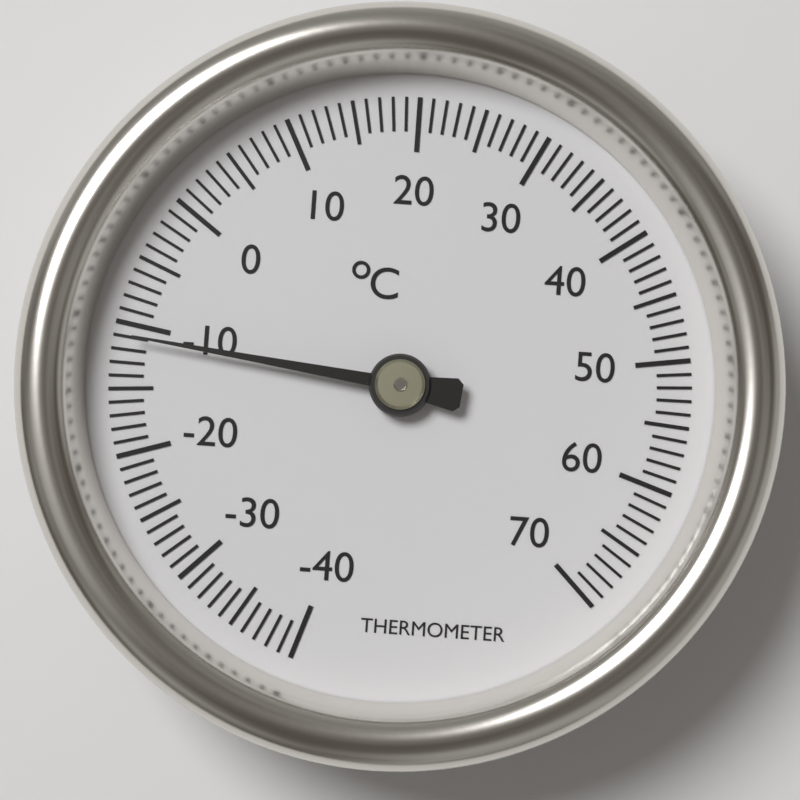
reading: -11 °C
